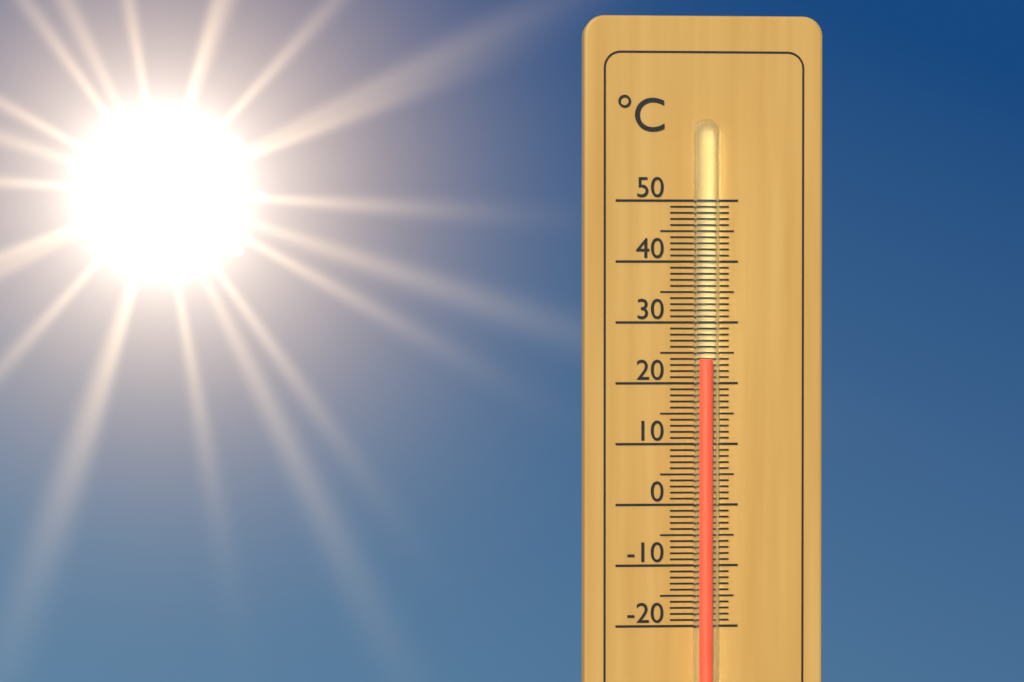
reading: 24 °C
